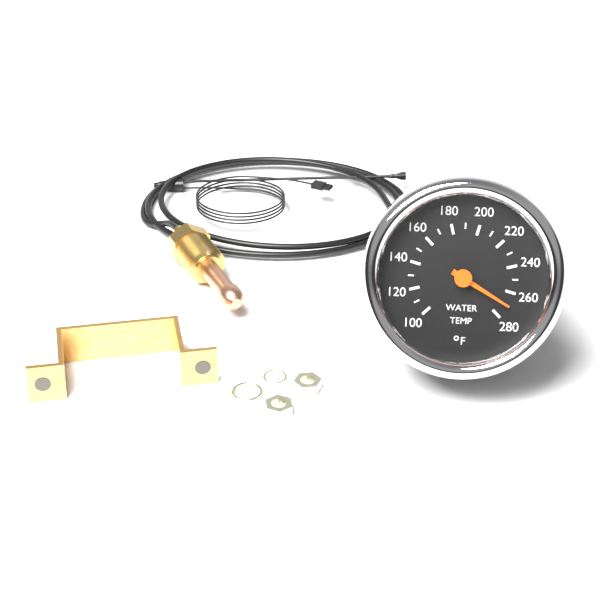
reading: 270 °F
